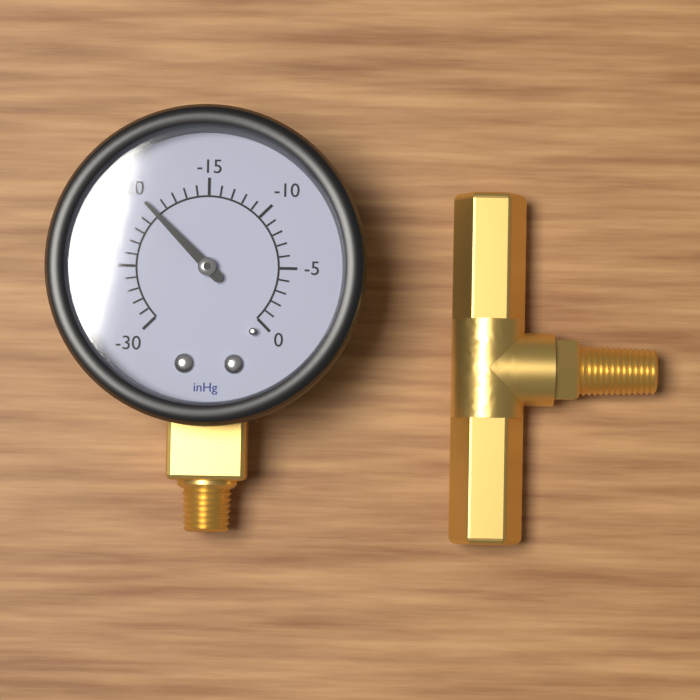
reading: -20 inHg
